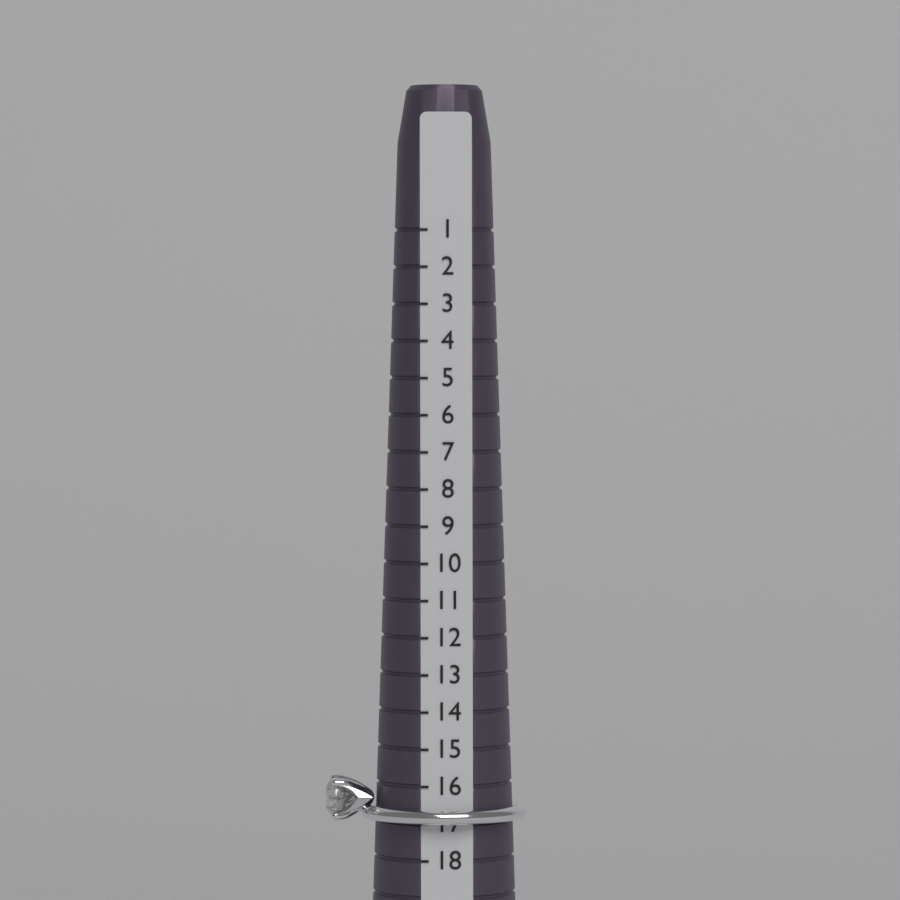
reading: 17 (no unit)
